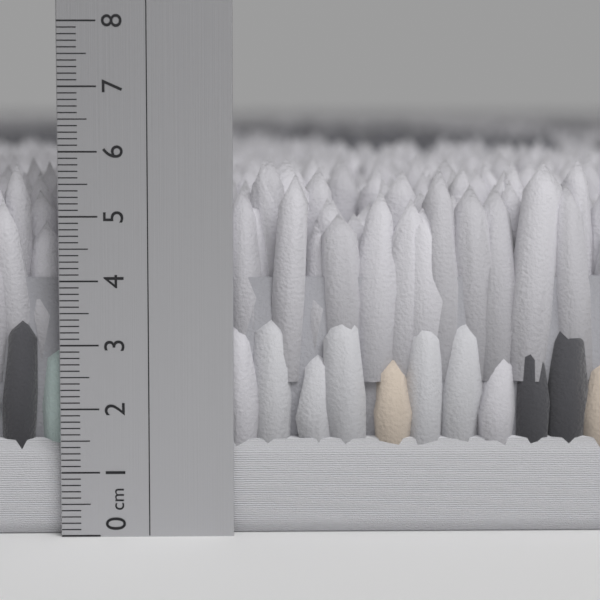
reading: 5.9 cm
